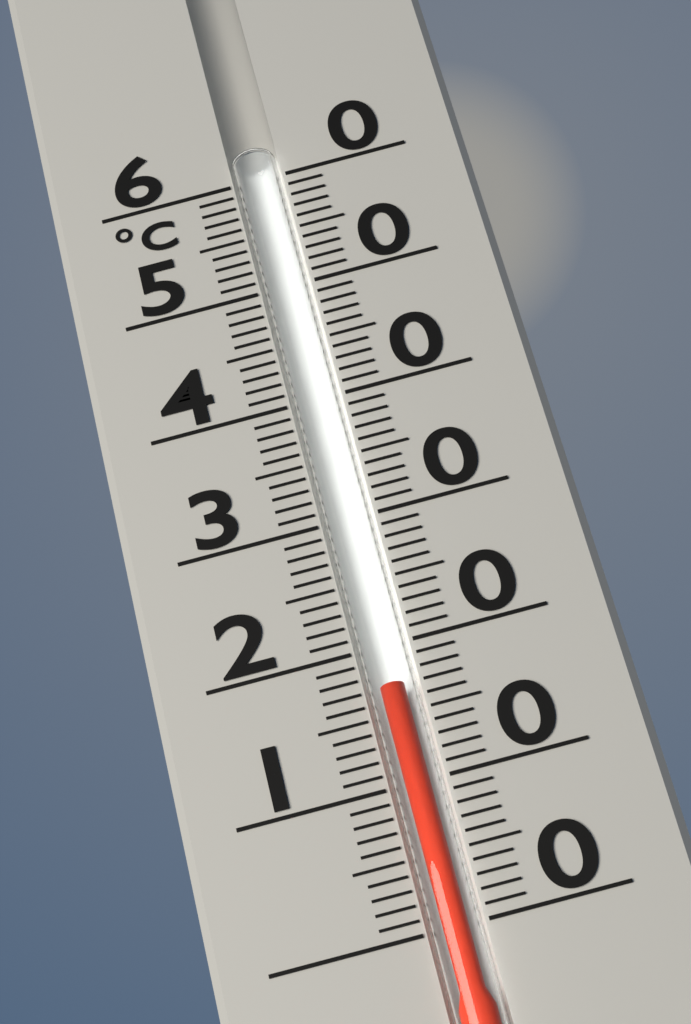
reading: 17 °C
